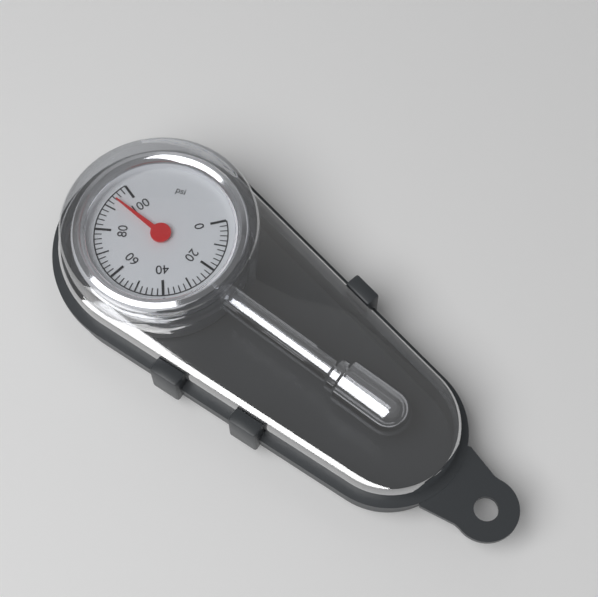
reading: 94 psi
